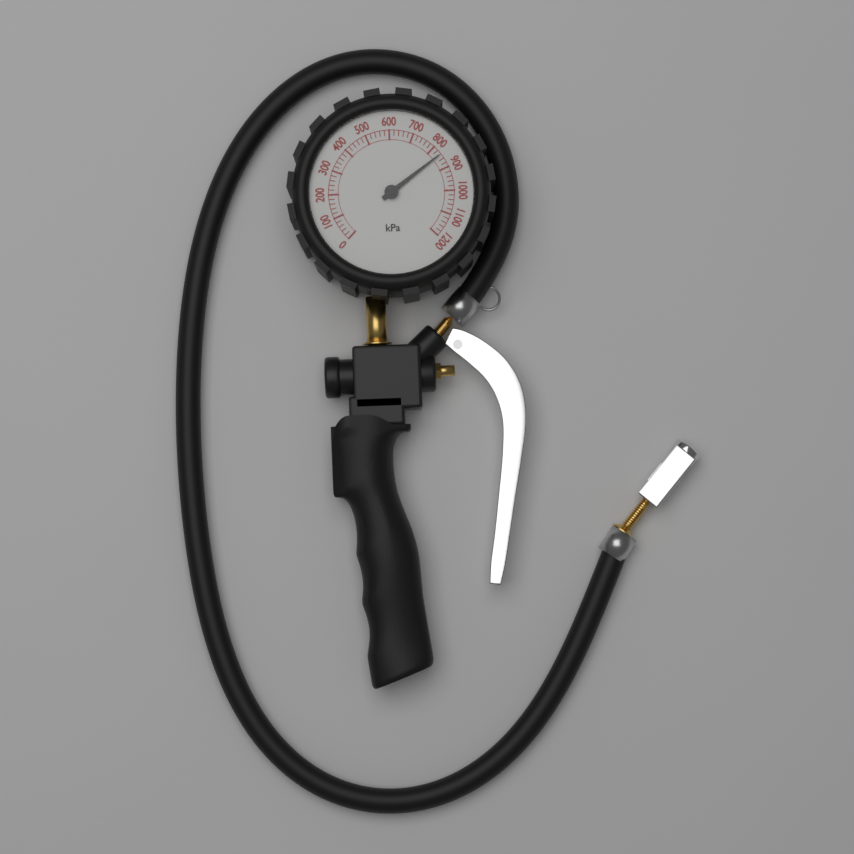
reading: 840 kPa
